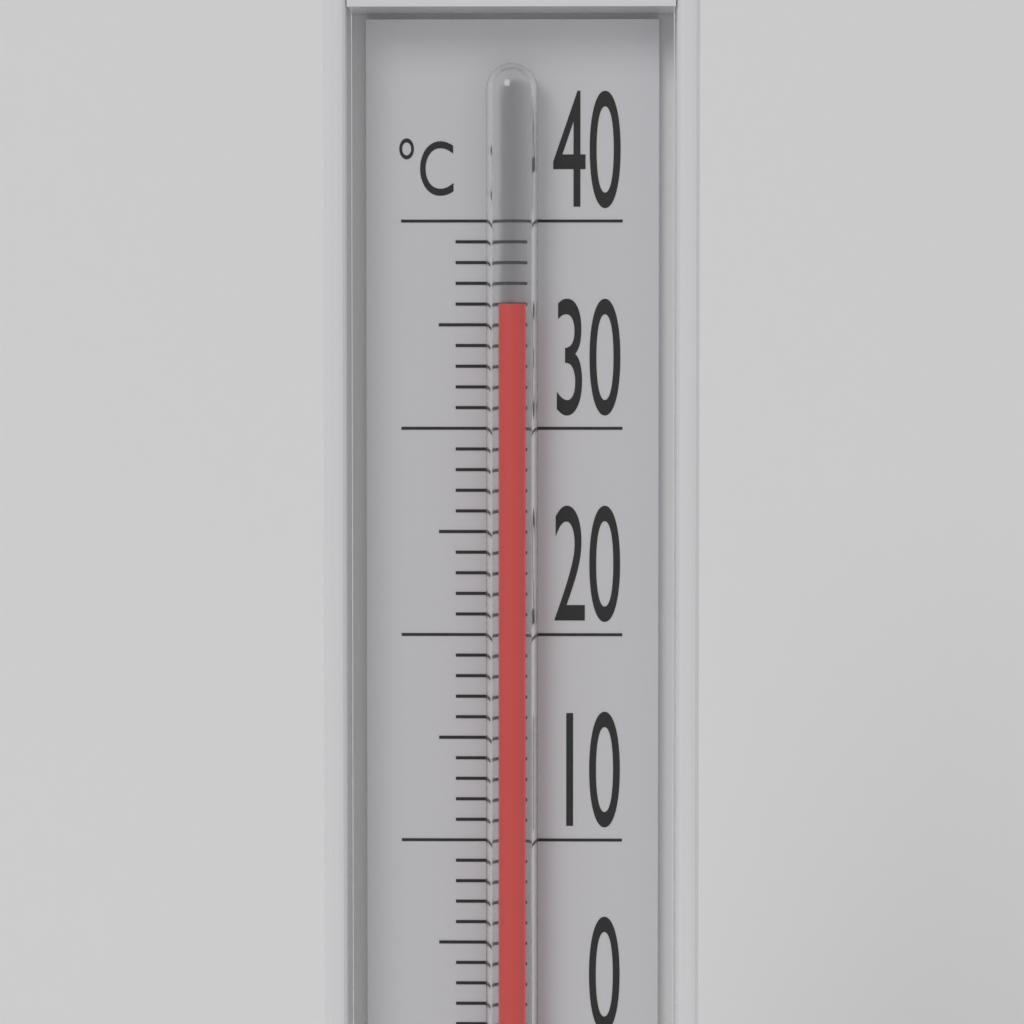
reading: 36 °C
